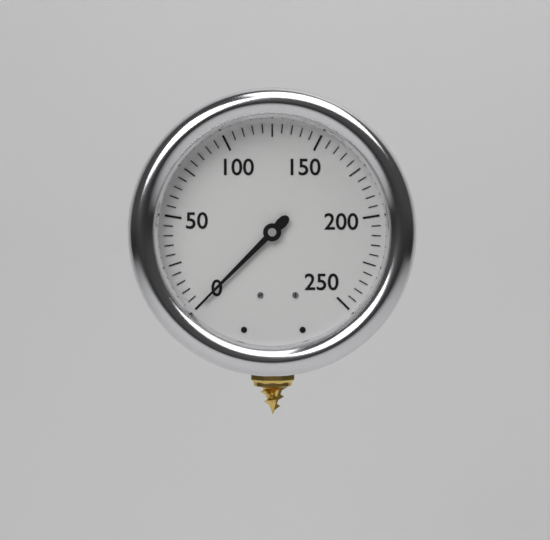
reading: 0 (no unit)
